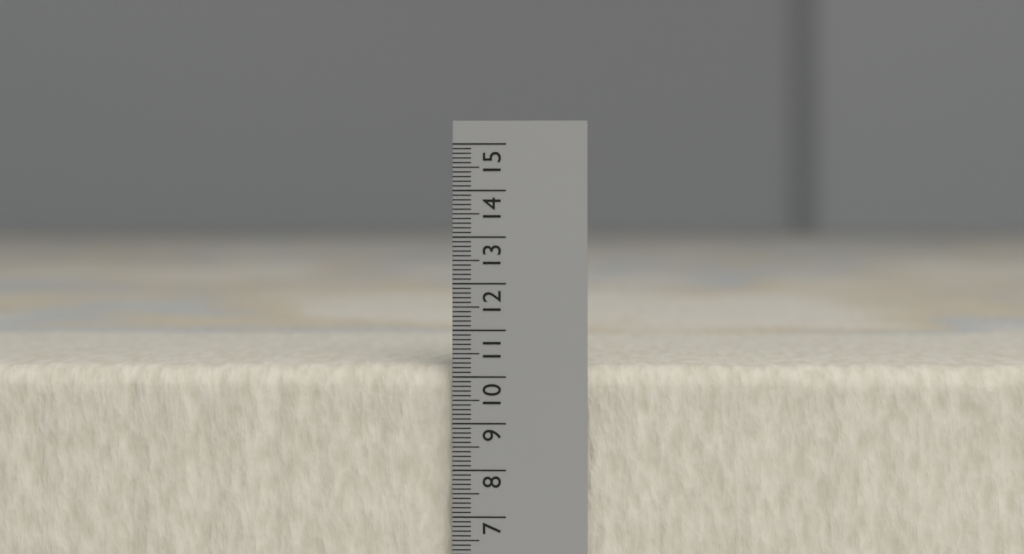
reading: 10.2 (no unit)
